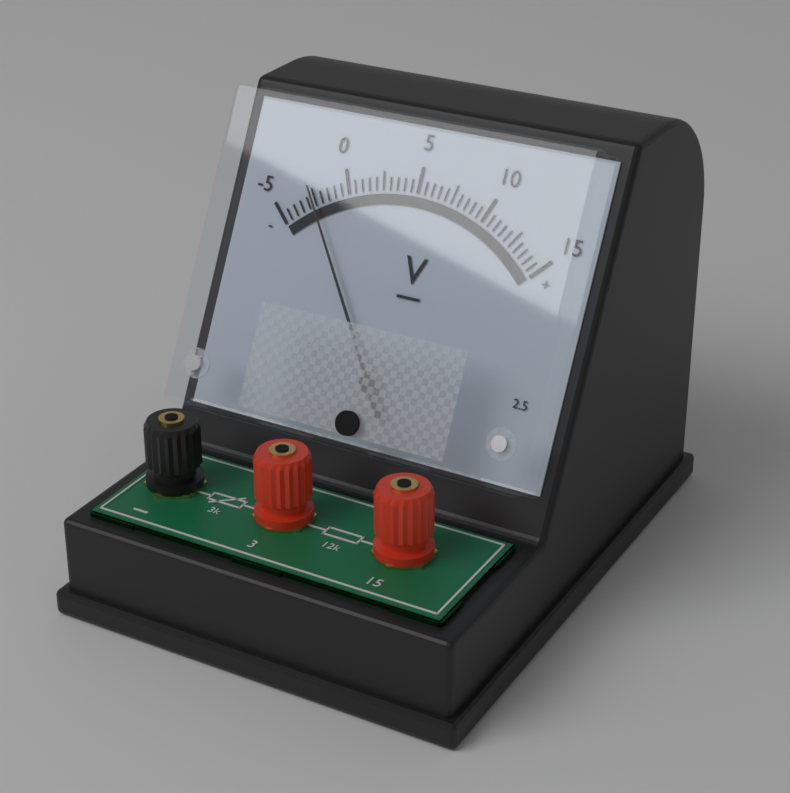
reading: -2.5 V
